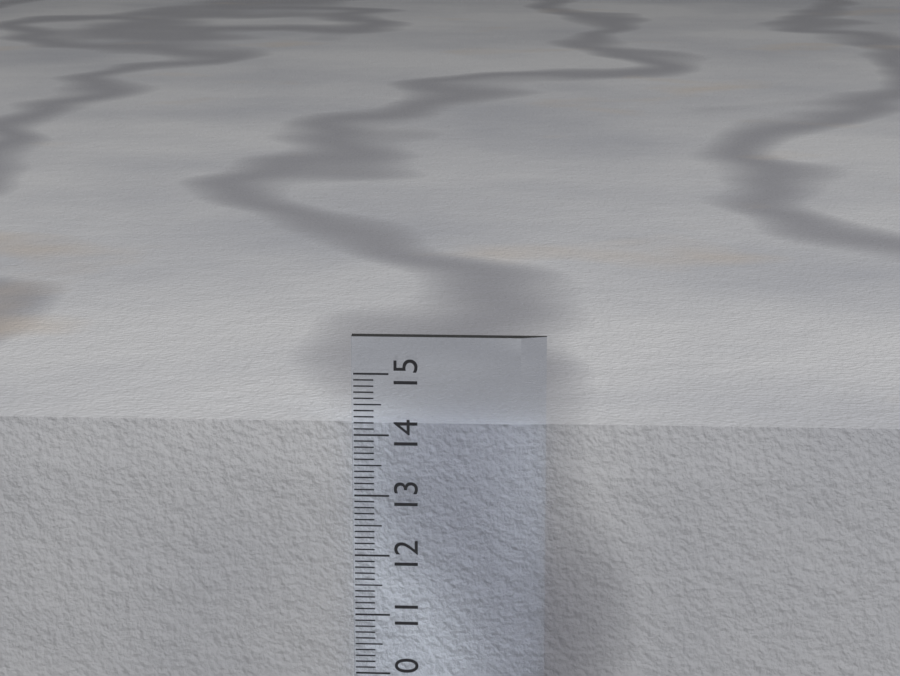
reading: 14.1 cm
